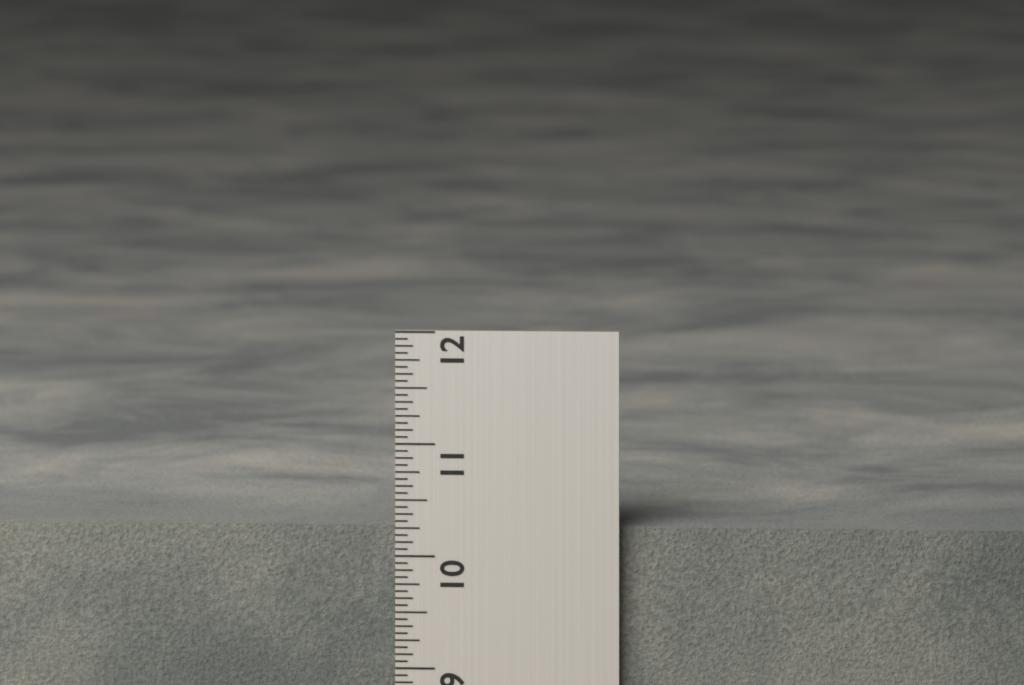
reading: 10.2500 in
